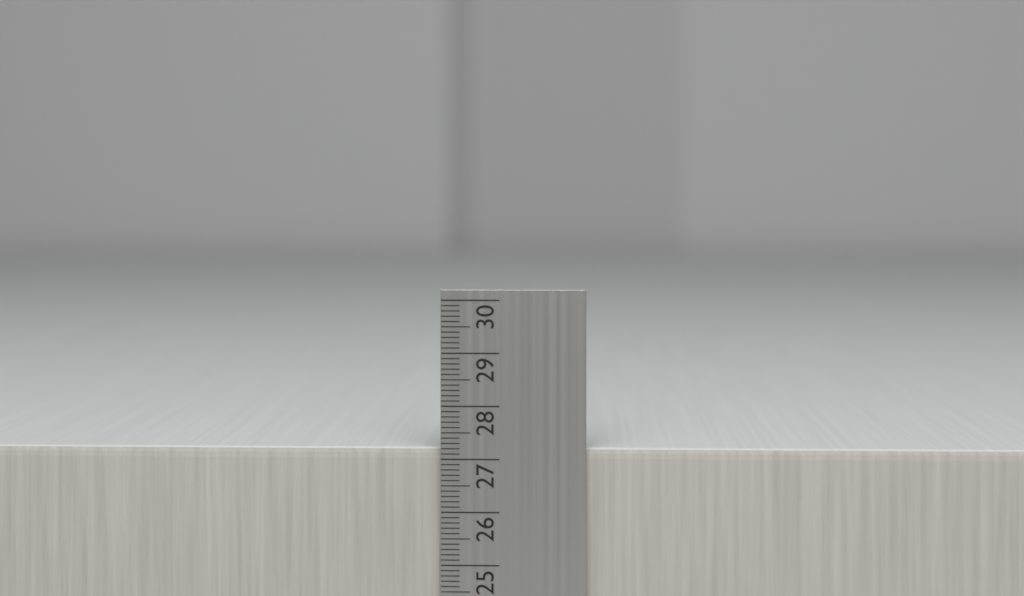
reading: 27.2 cm
